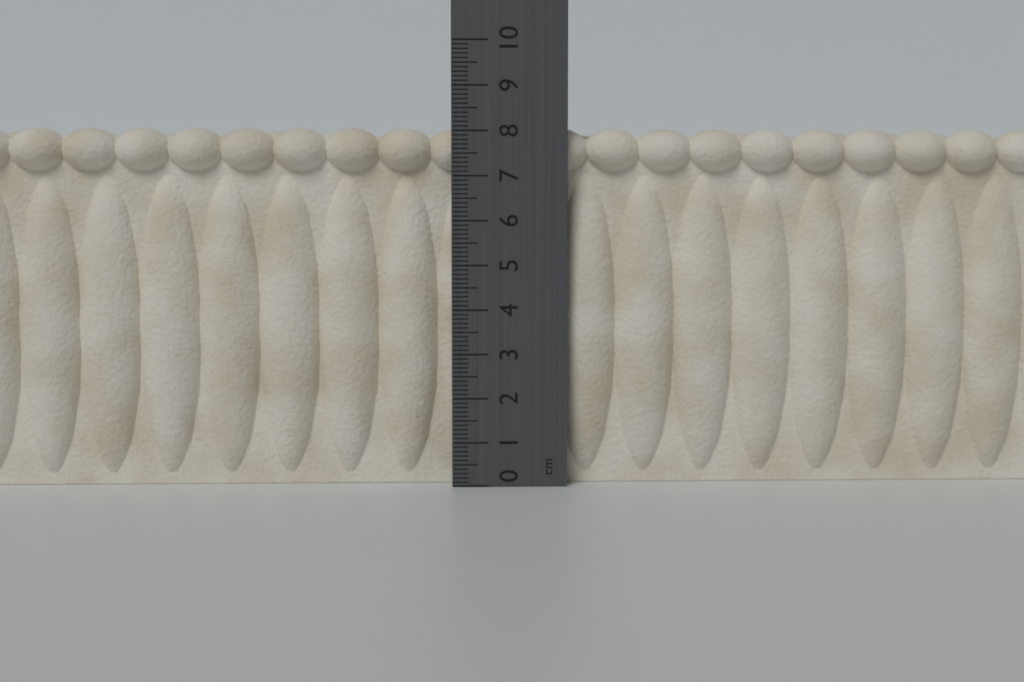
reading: 8.1 cm
